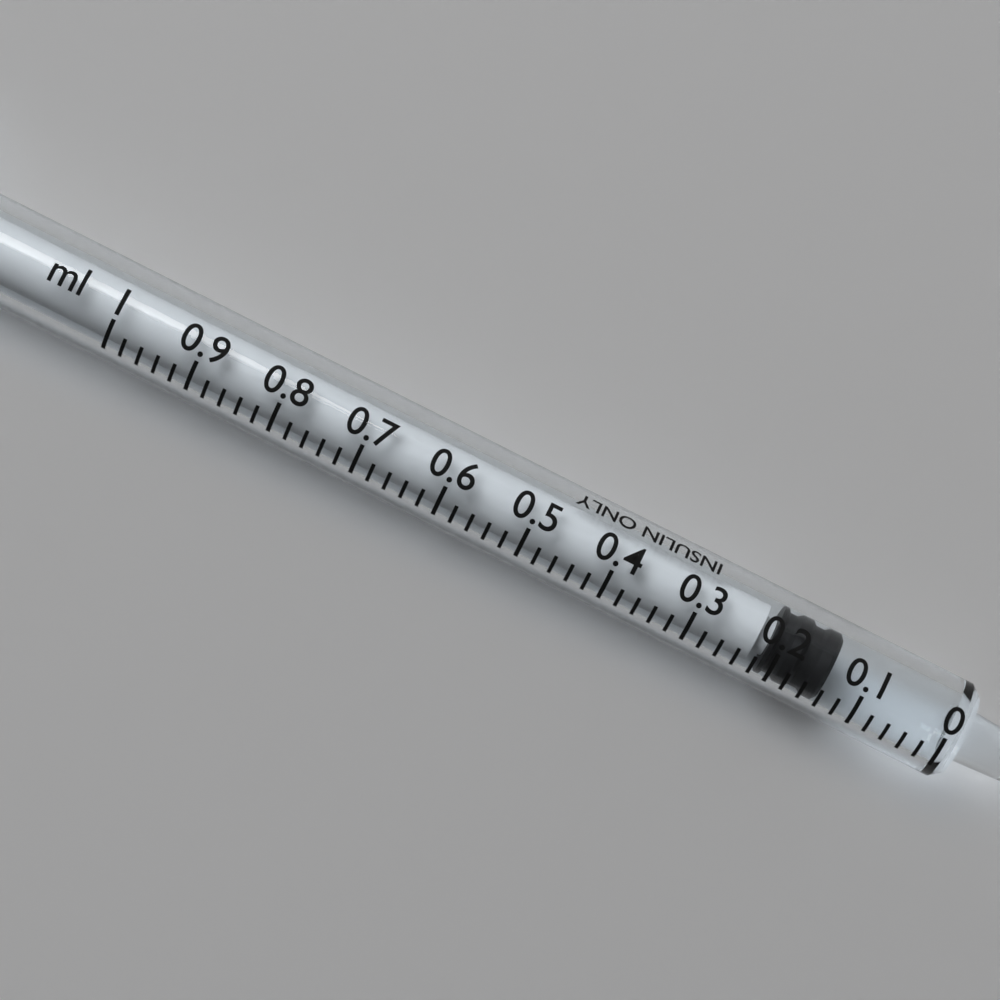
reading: 0.14 ml
